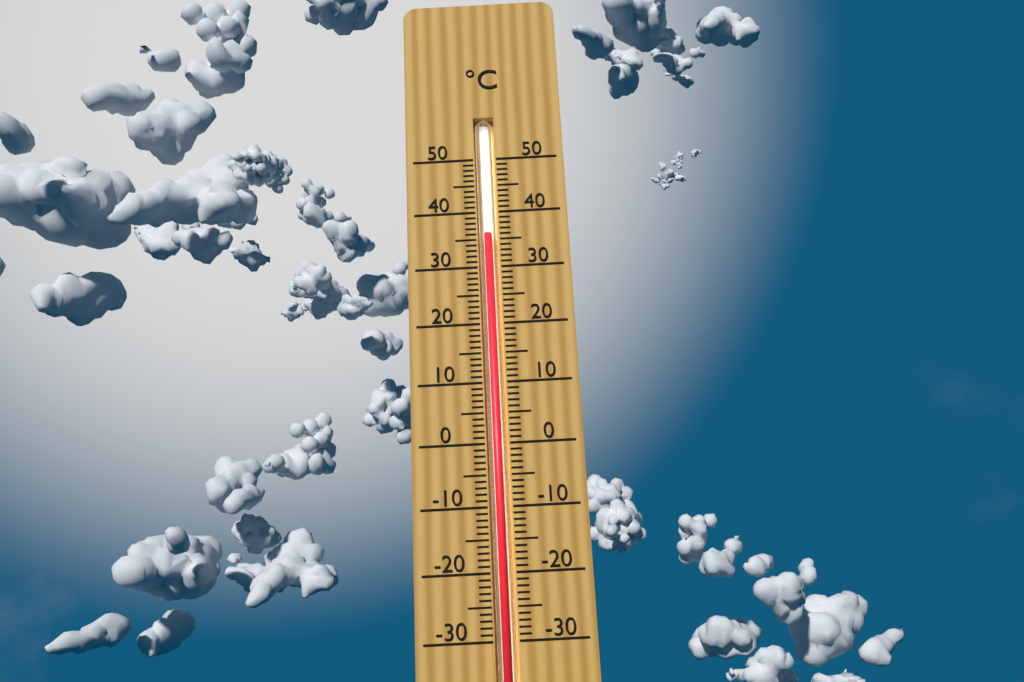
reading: 36 °C
